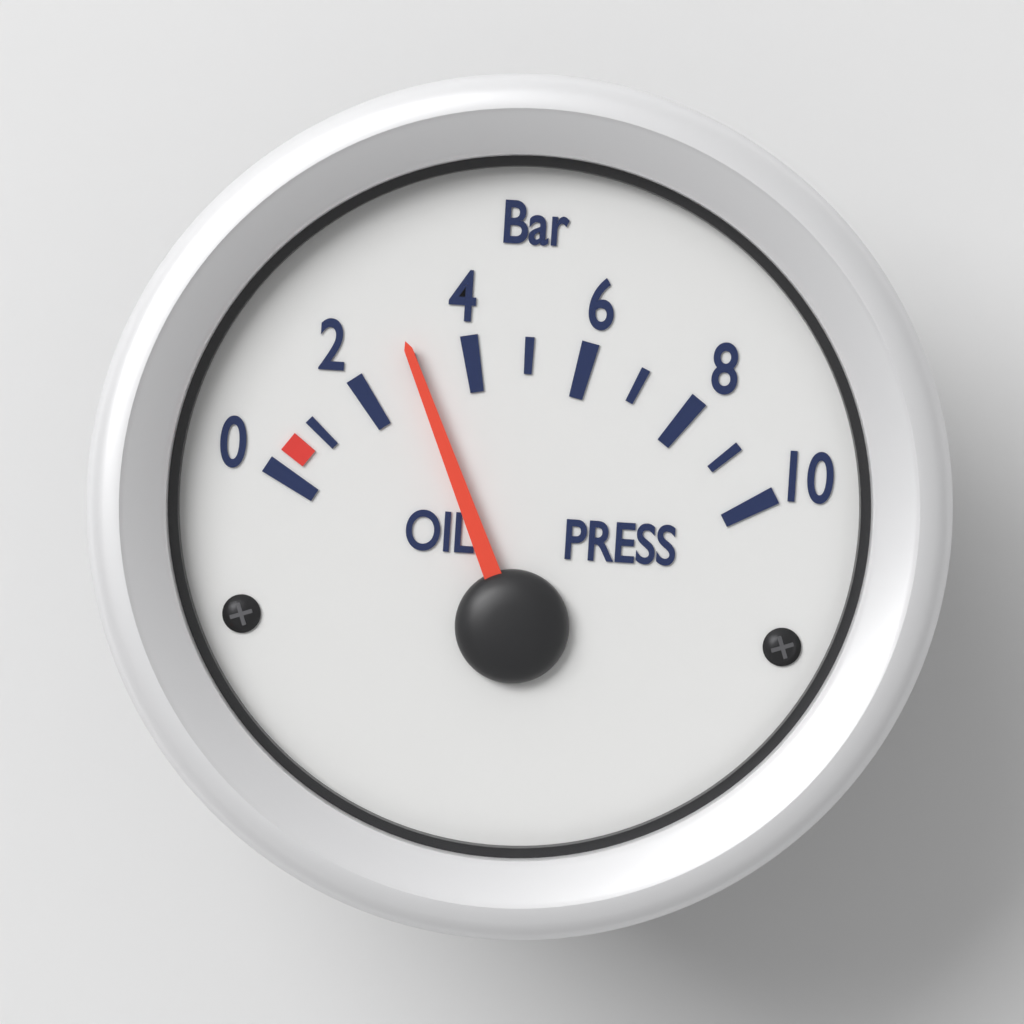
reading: 3 bar
